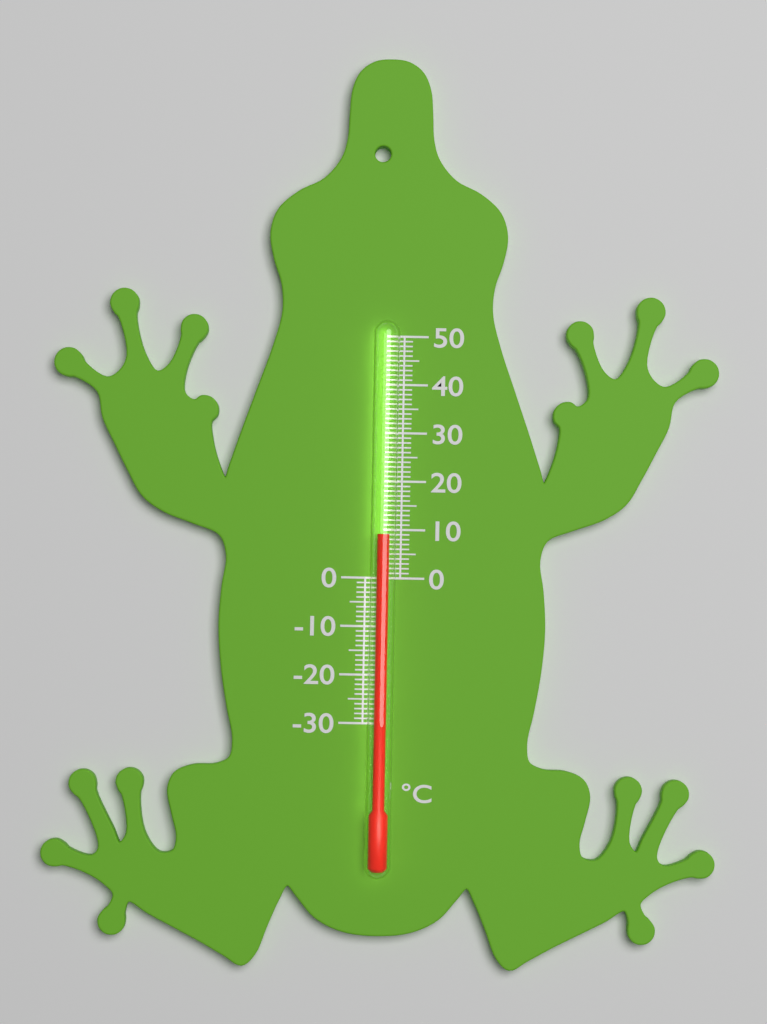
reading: 9 °C
